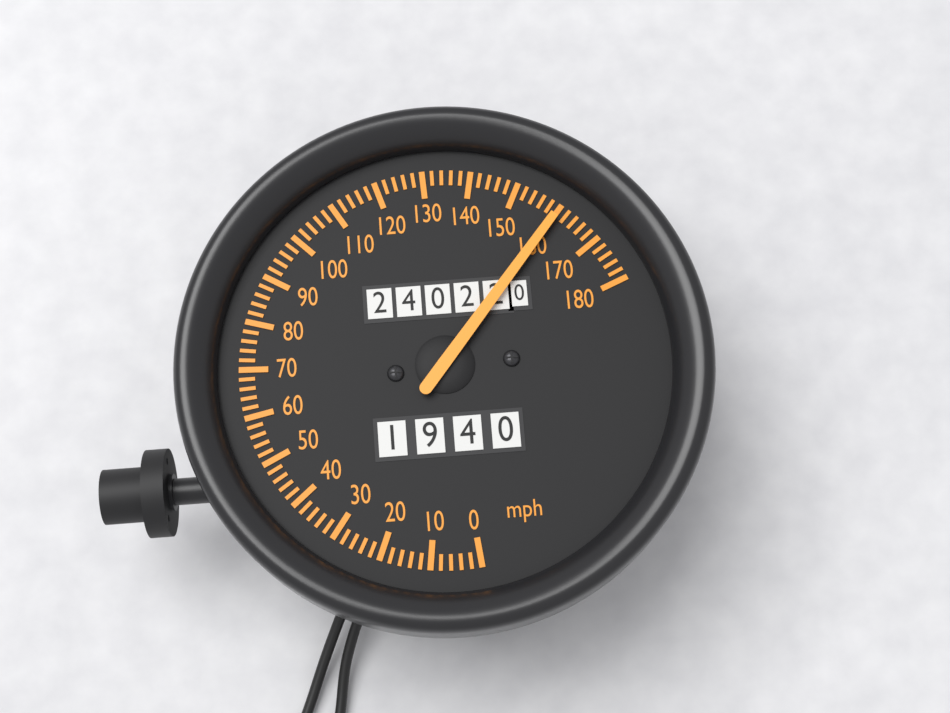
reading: 160 mph
